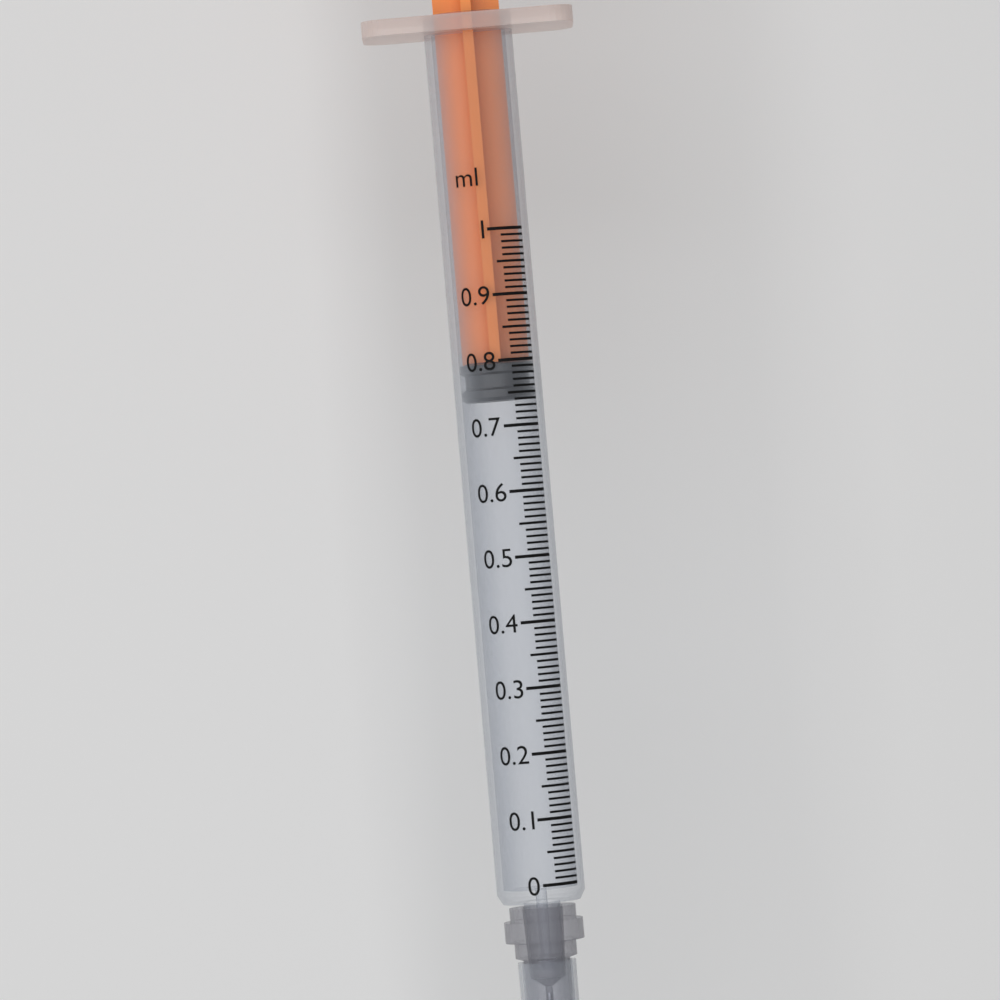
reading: 0.74 ml
